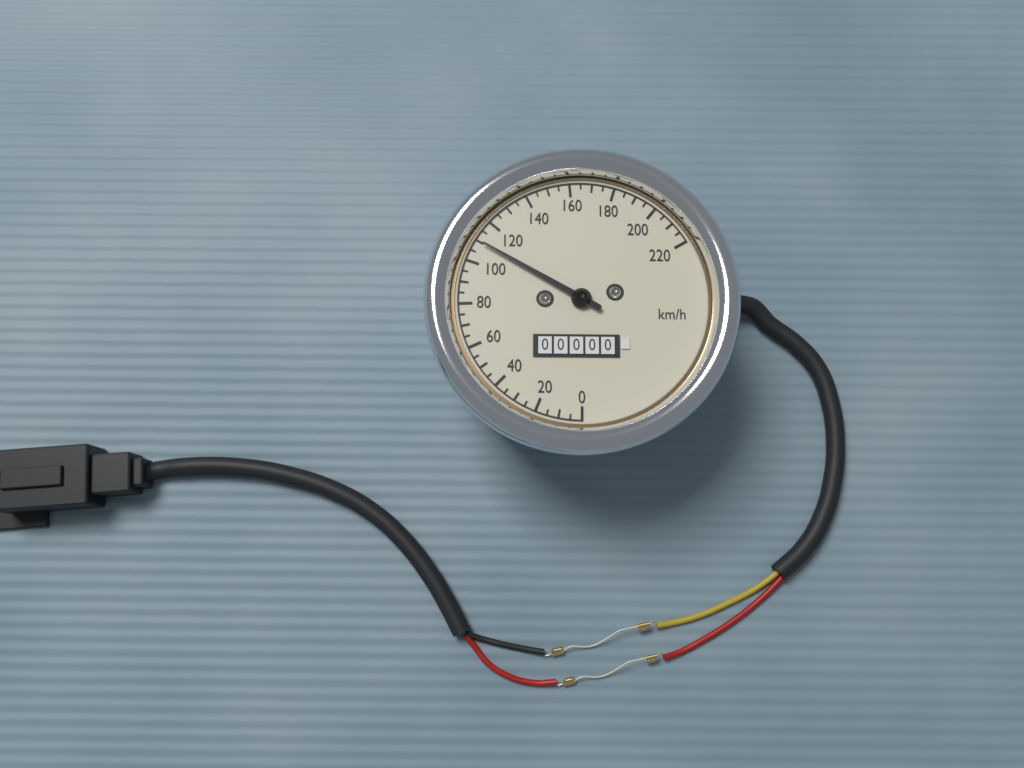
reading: 110 km/h
